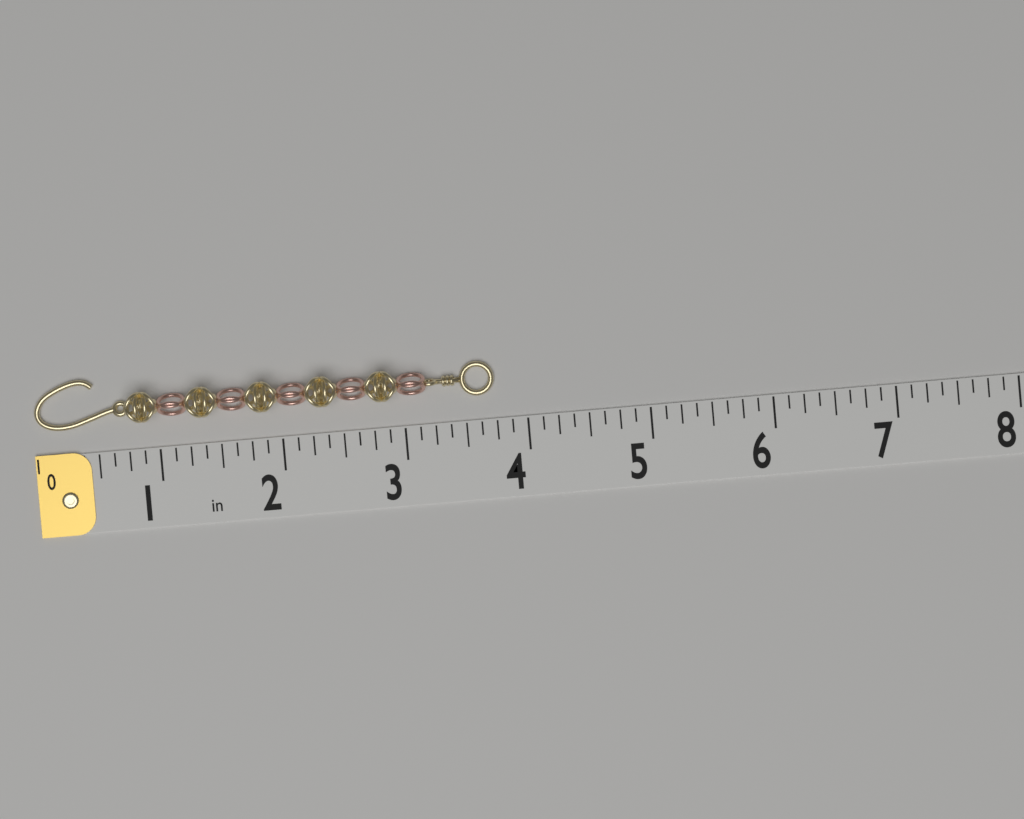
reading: 3.750 in
